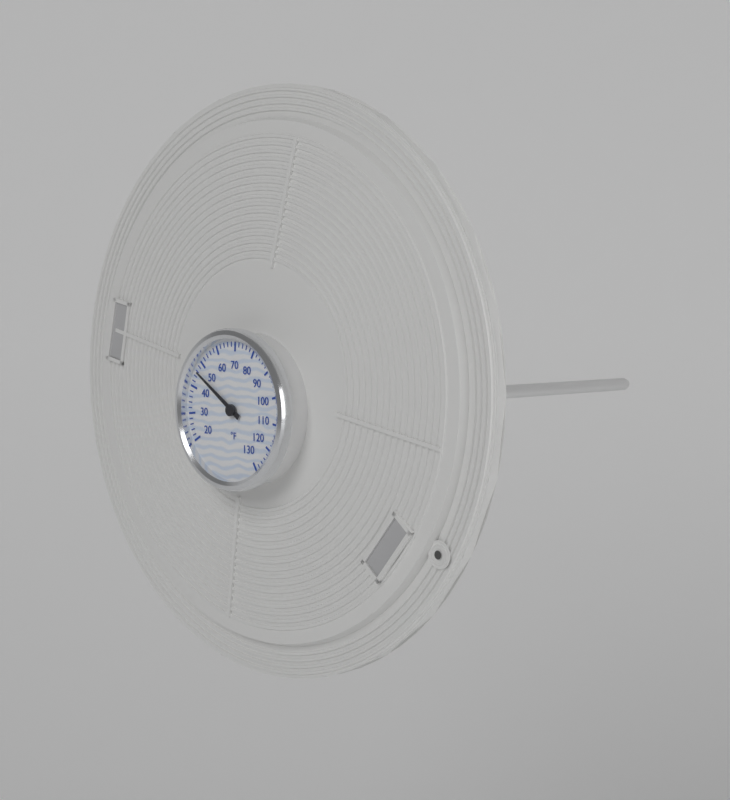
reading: 46 °F
